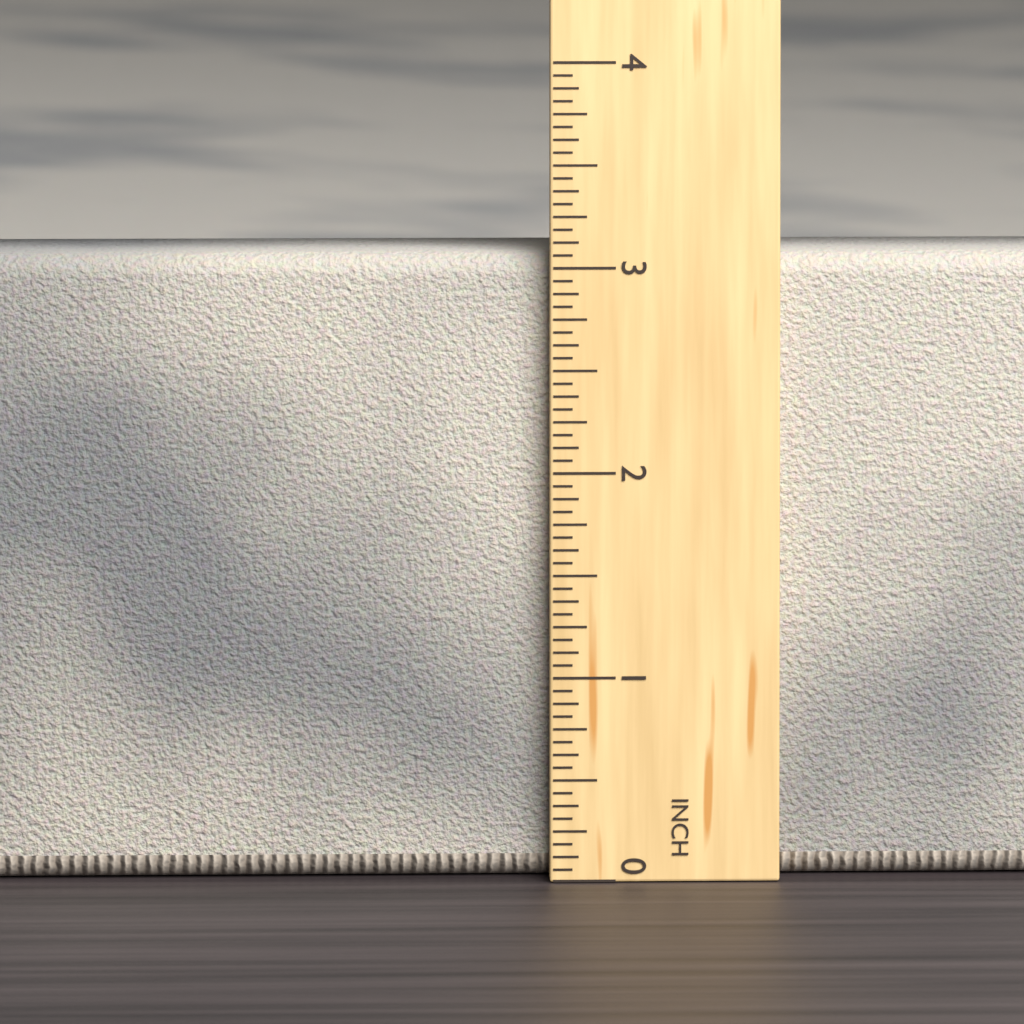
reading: 3.0625 in
